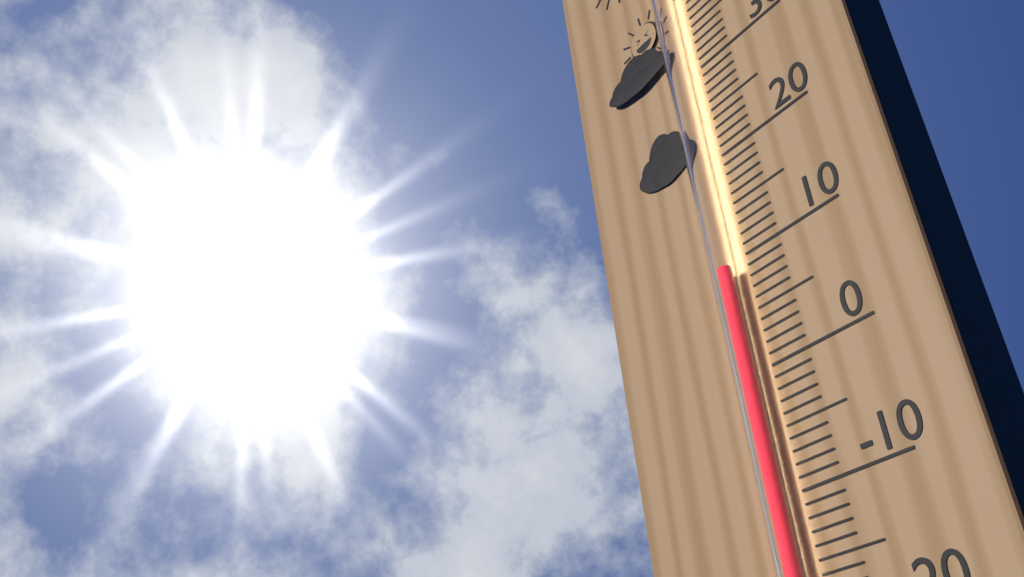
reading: 9 °C
